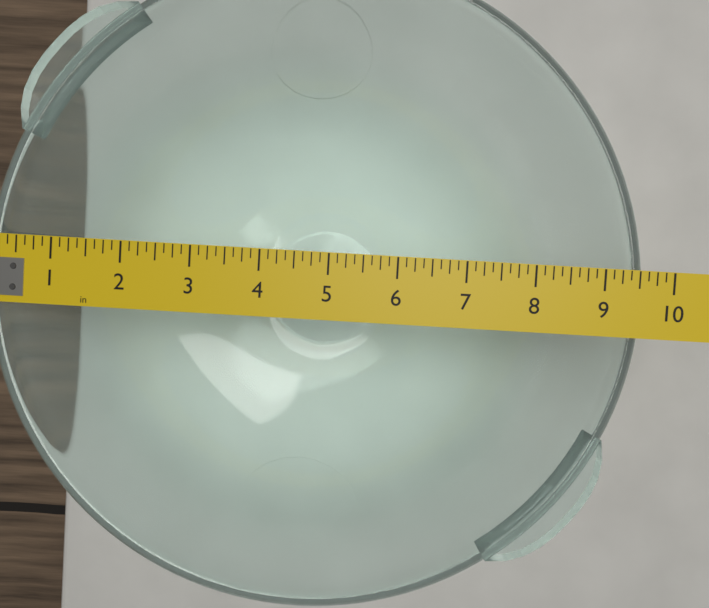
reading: 9.625 in
